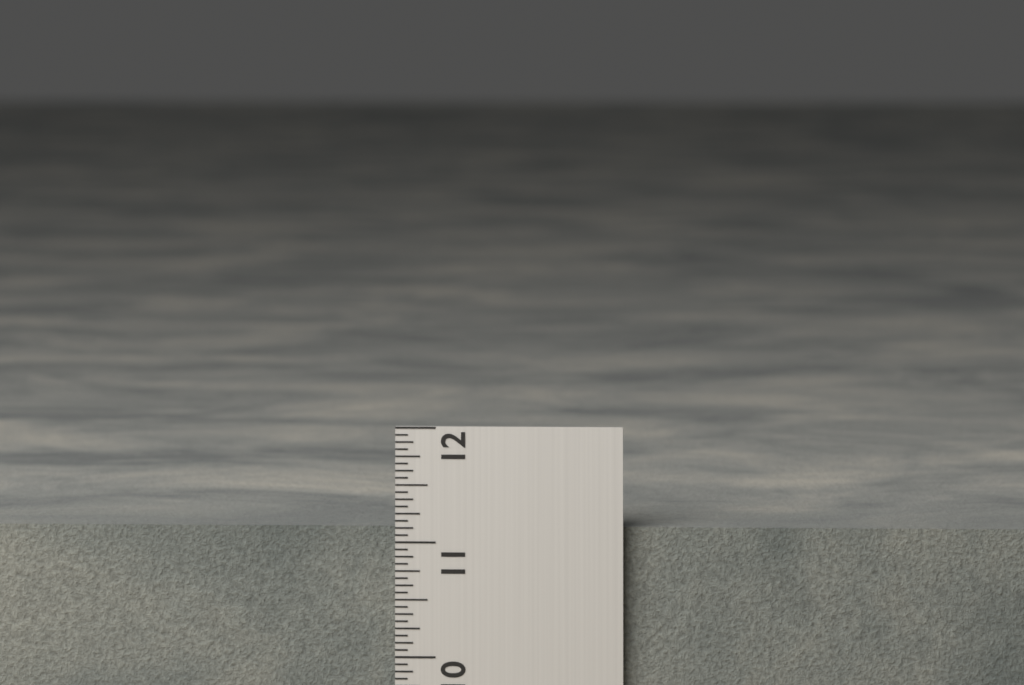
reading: 11.1250 in
